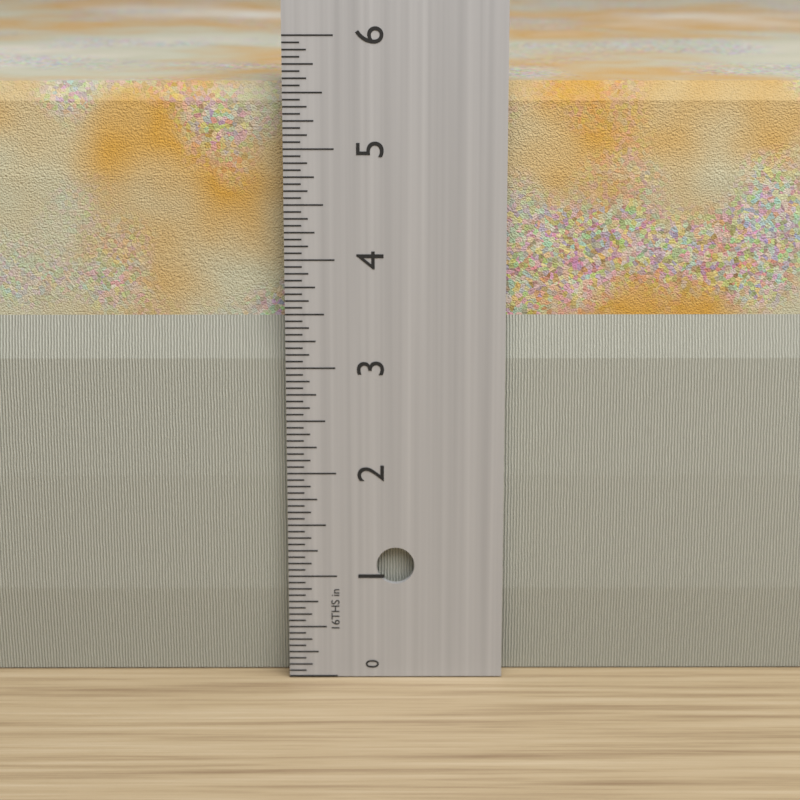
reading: 5.5625 in
